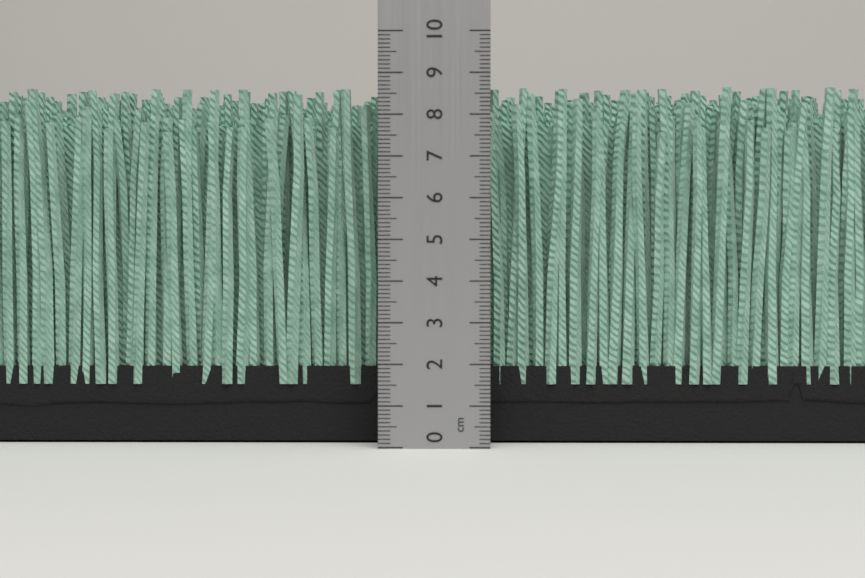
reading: 8.7 cm
